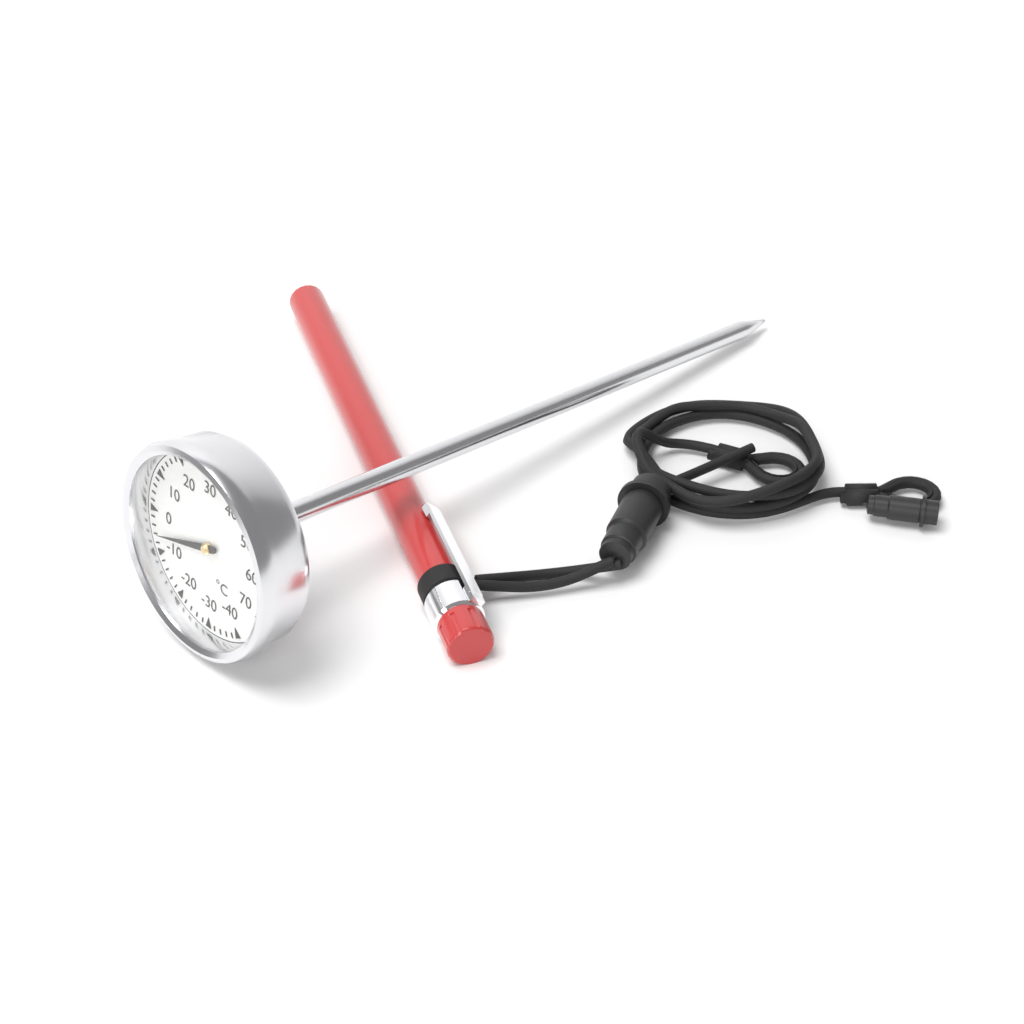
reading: -6 °C
